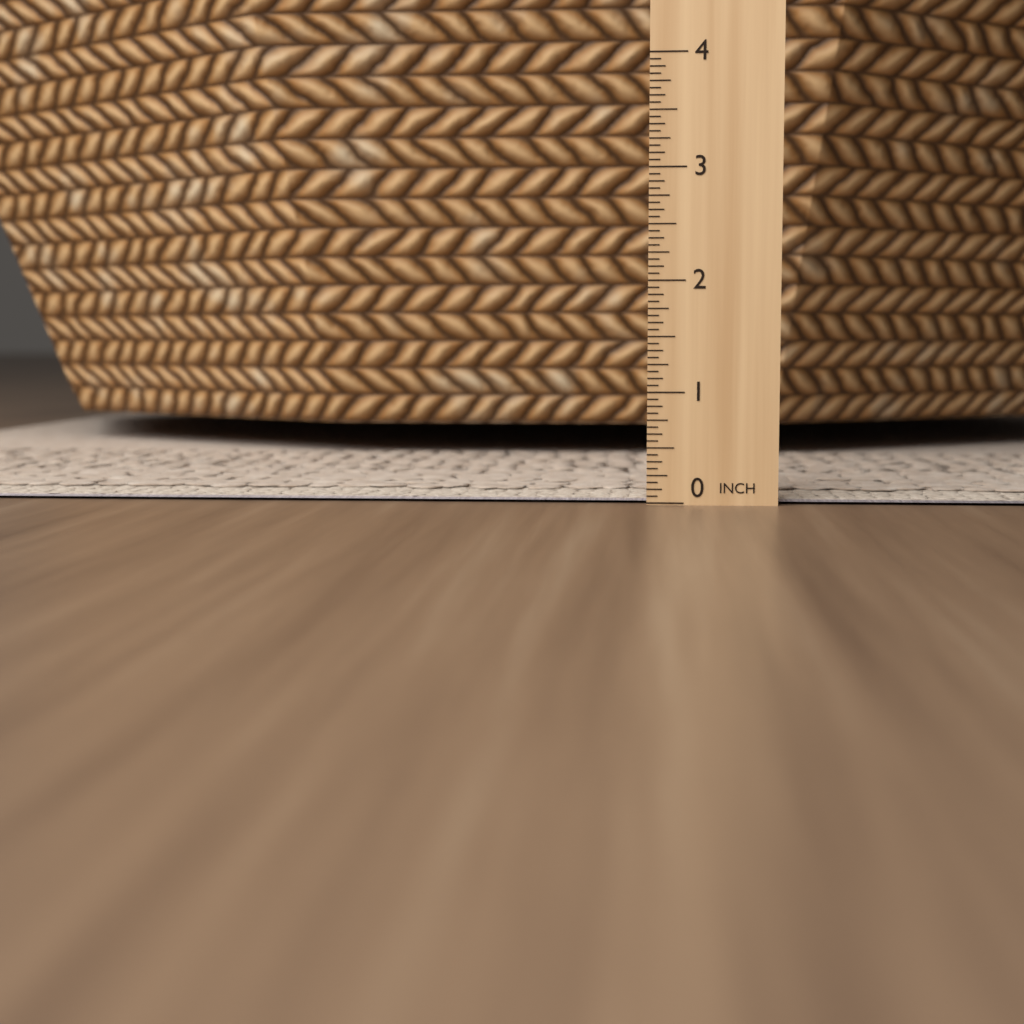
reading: 0.0625 in
